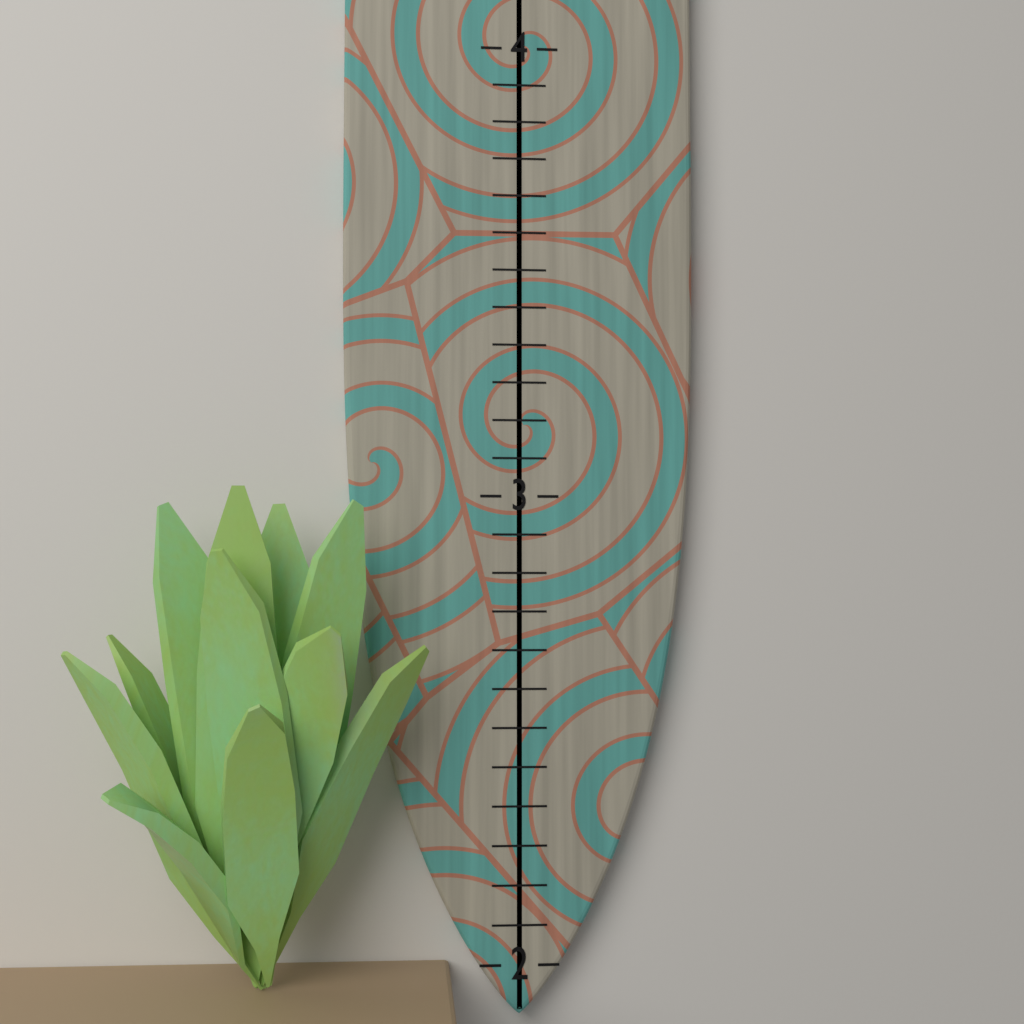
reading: 3.000000 (no unit)
